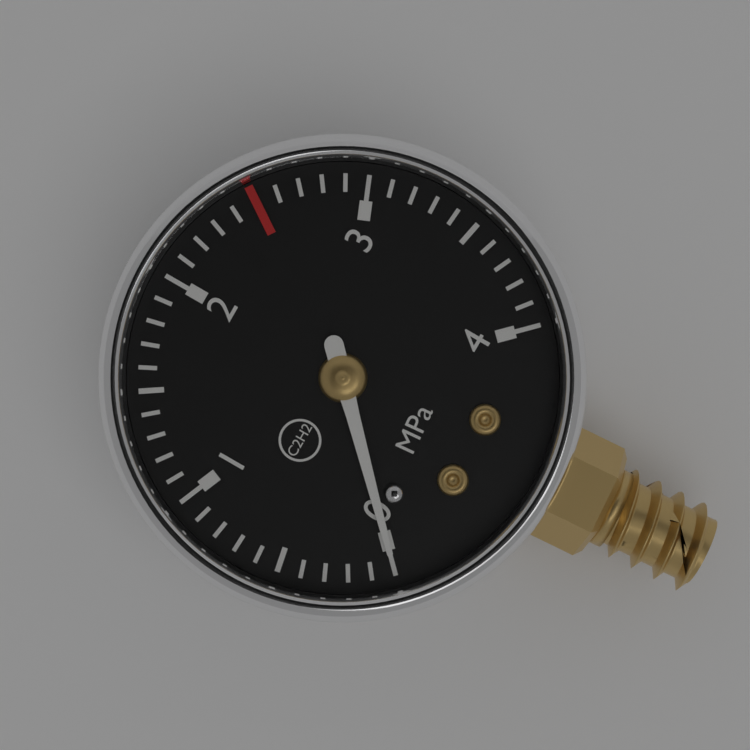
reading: 0.0 MPa
